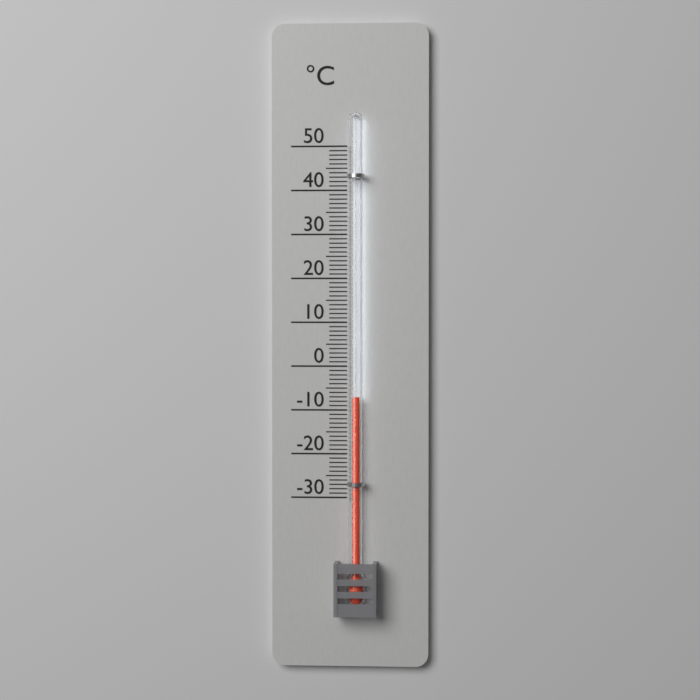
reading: -7 °C
